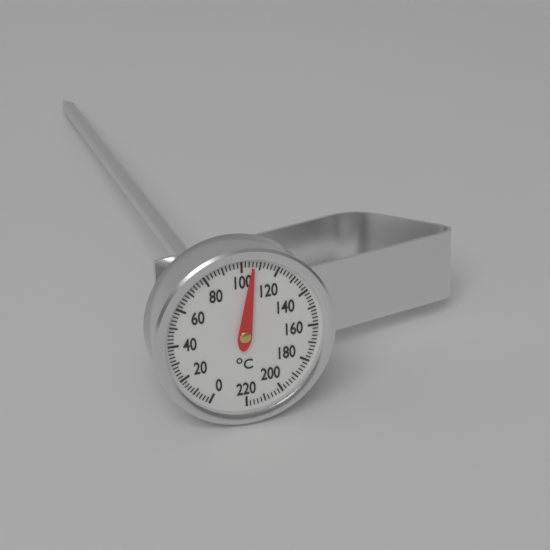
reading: 106 °C
